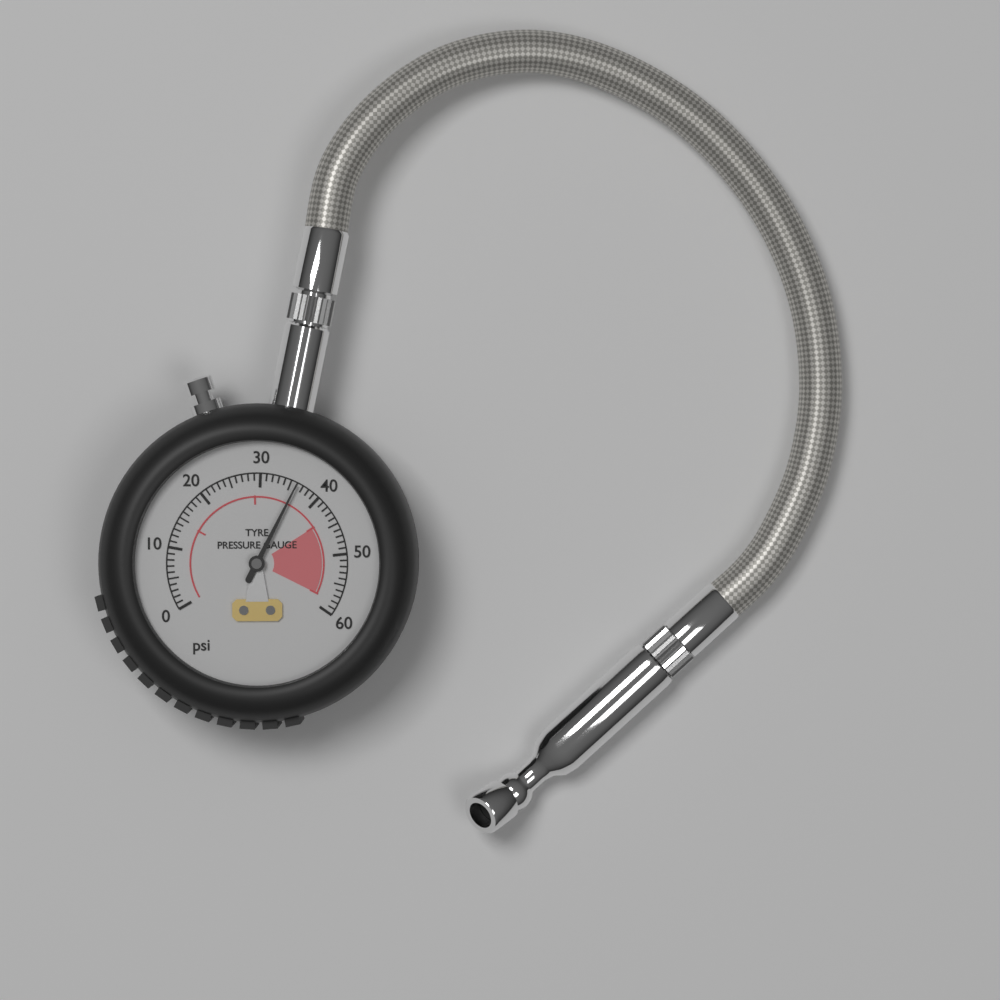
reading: 36 psi
